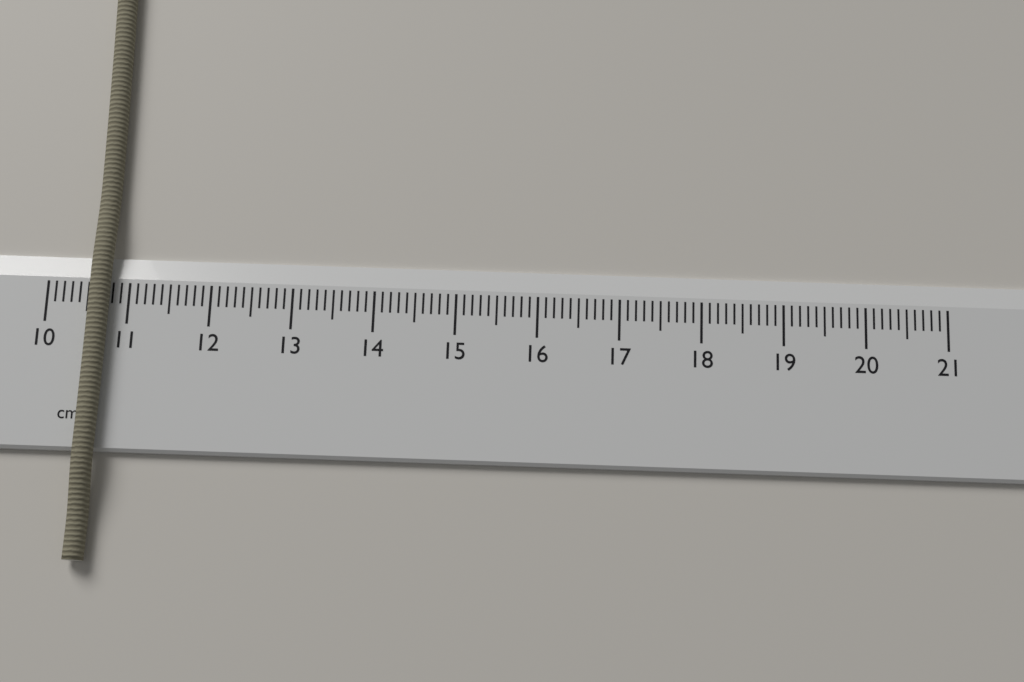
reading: 10.8 cm
